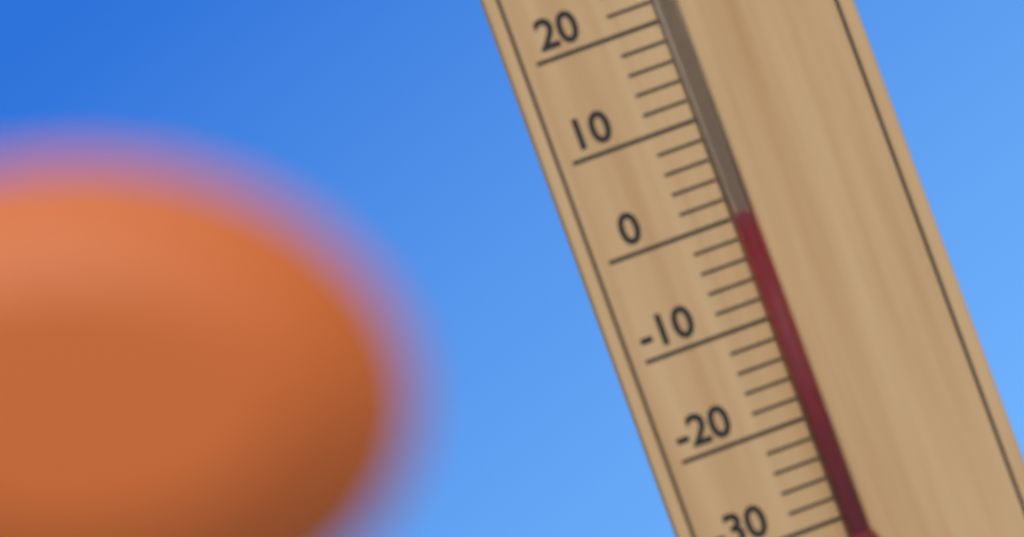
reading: 0 °C
